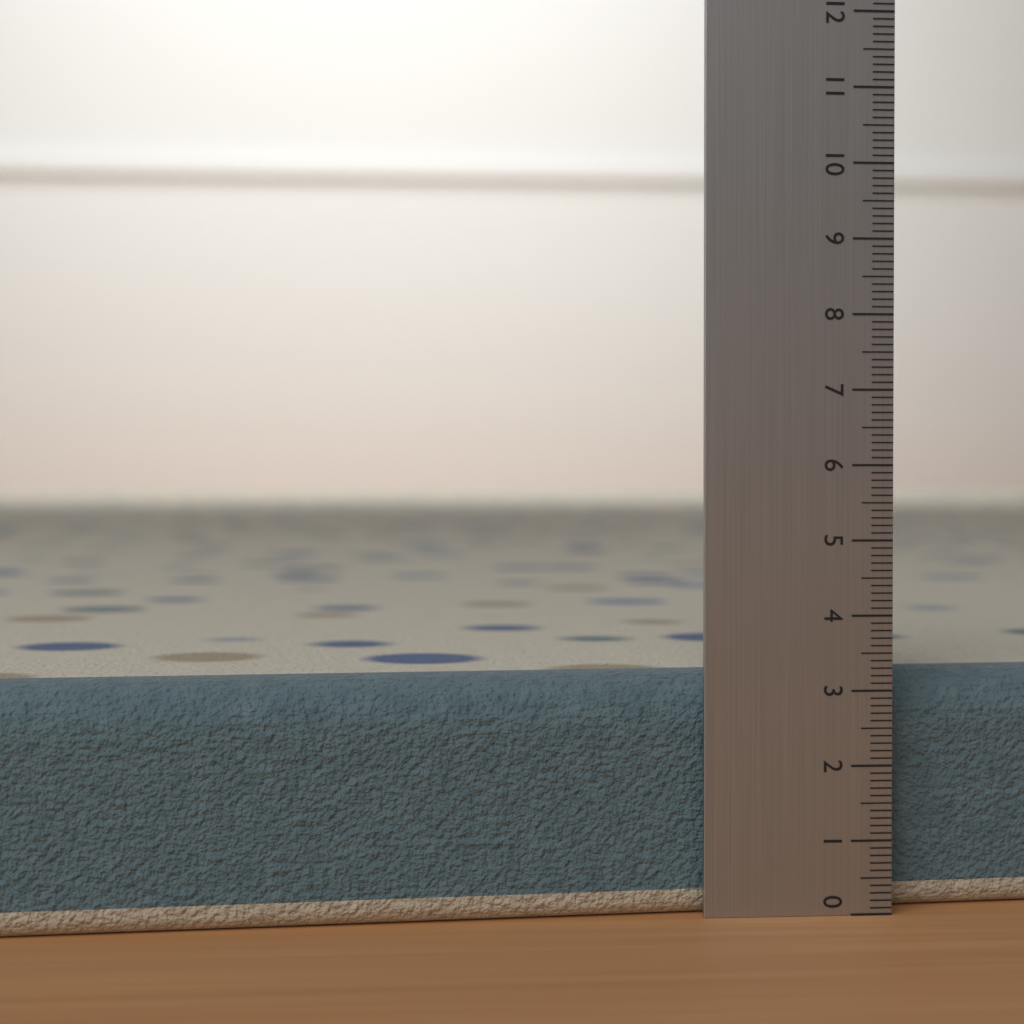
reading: 3.2 (no unit)
